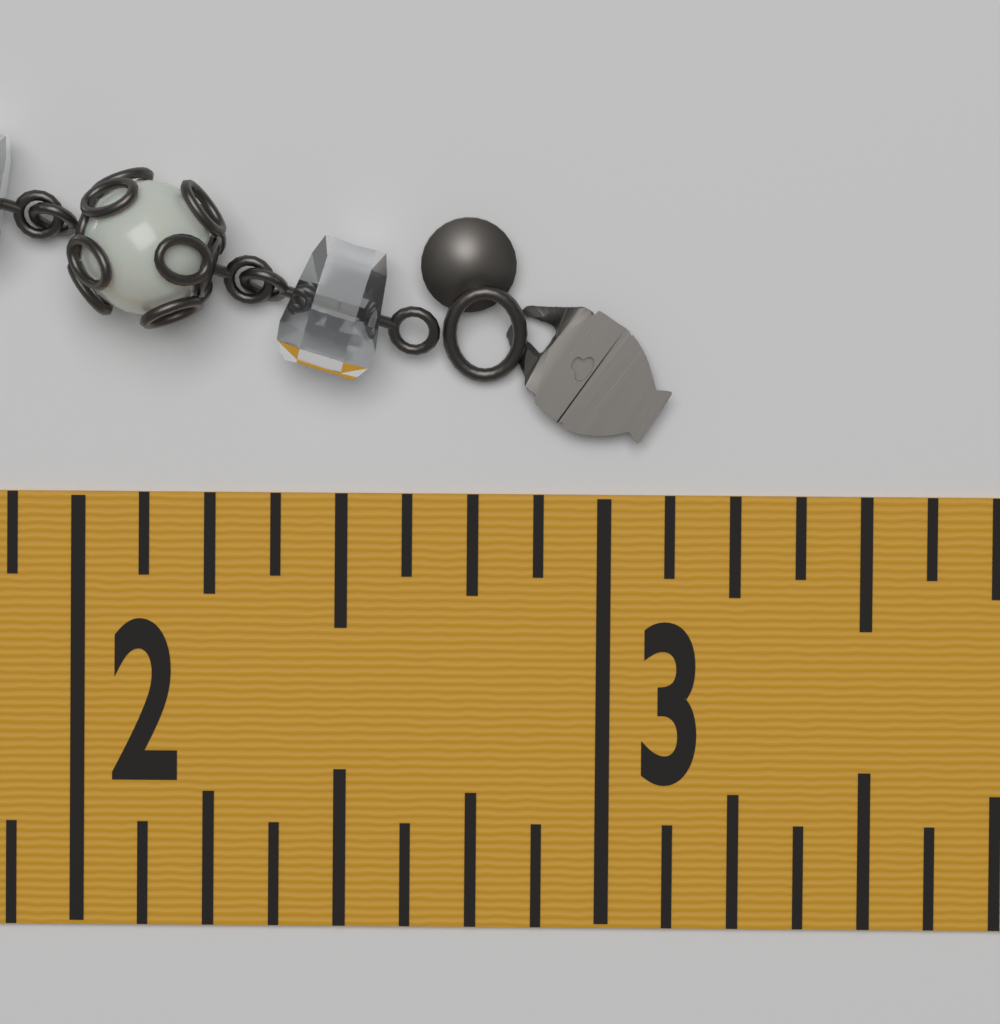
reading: 3.125 in
